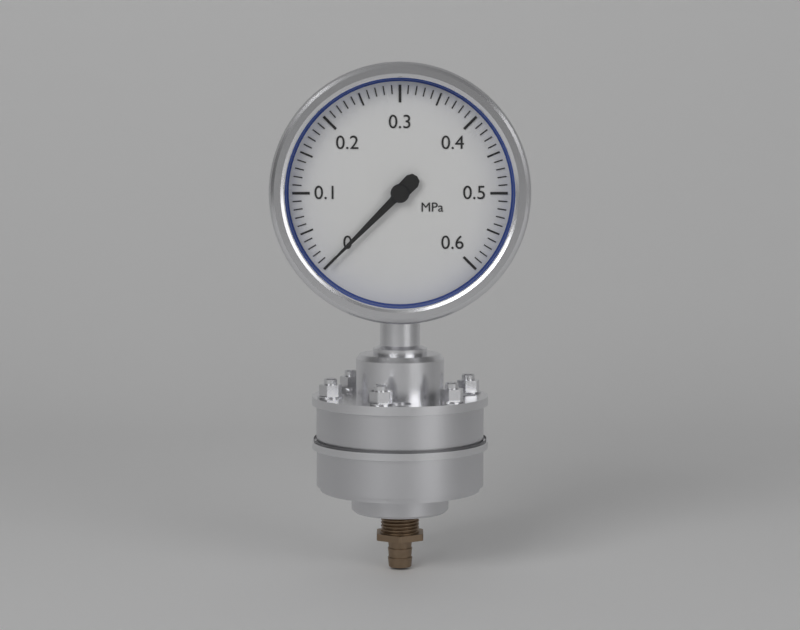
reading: 0.00 MPa
